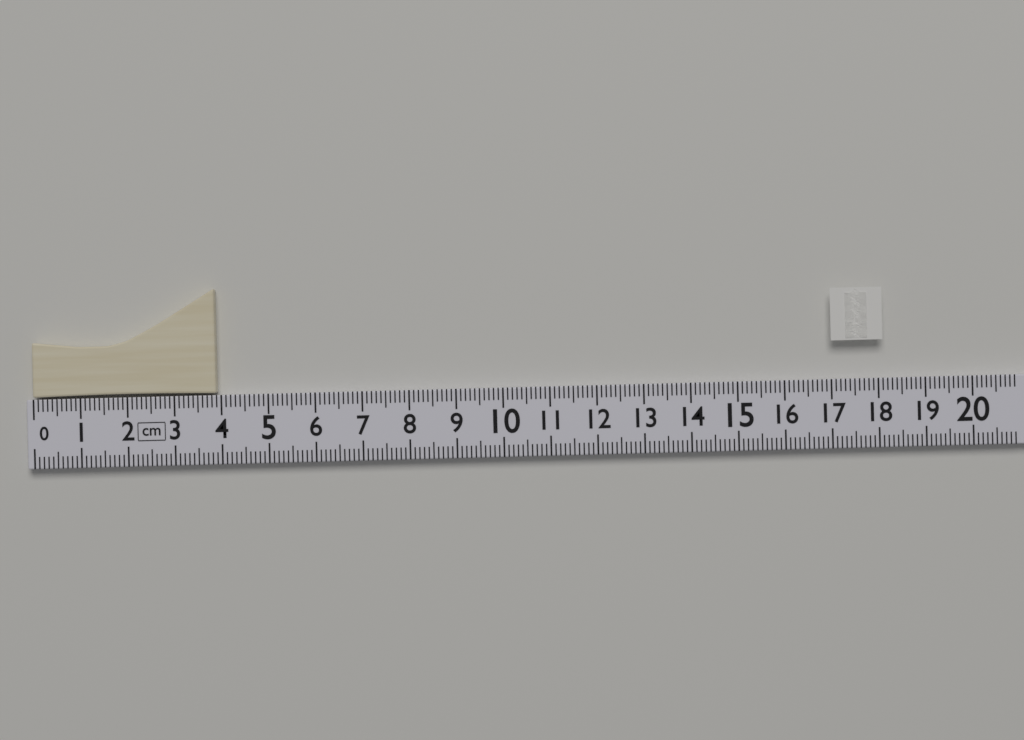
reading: 3.9 cm
